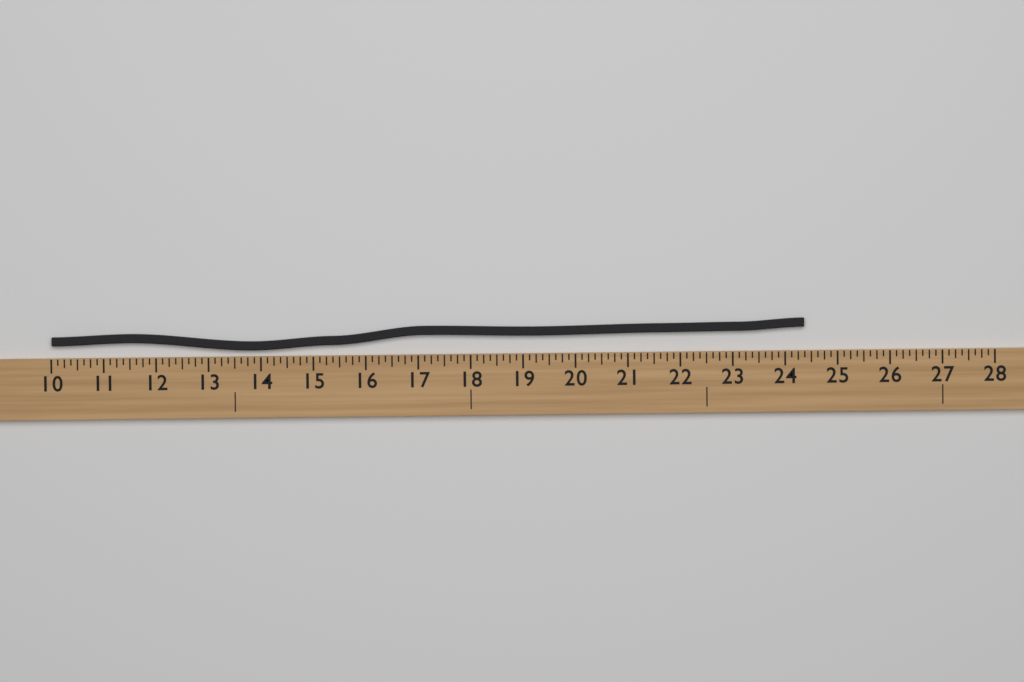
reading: 24.375 (no unit)
